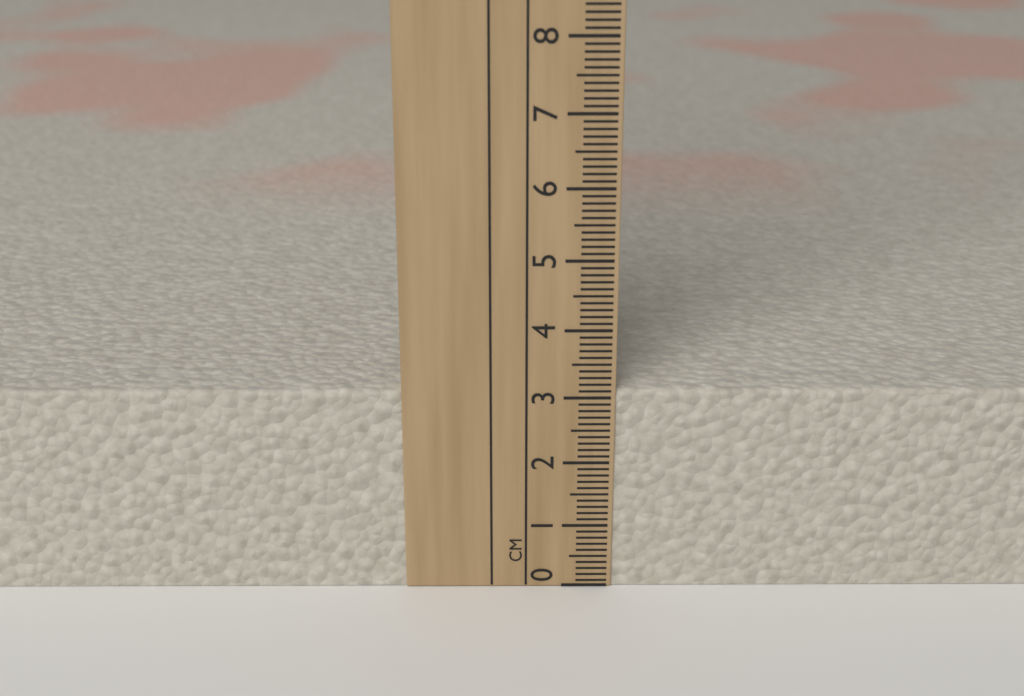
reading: 3.1 cm
